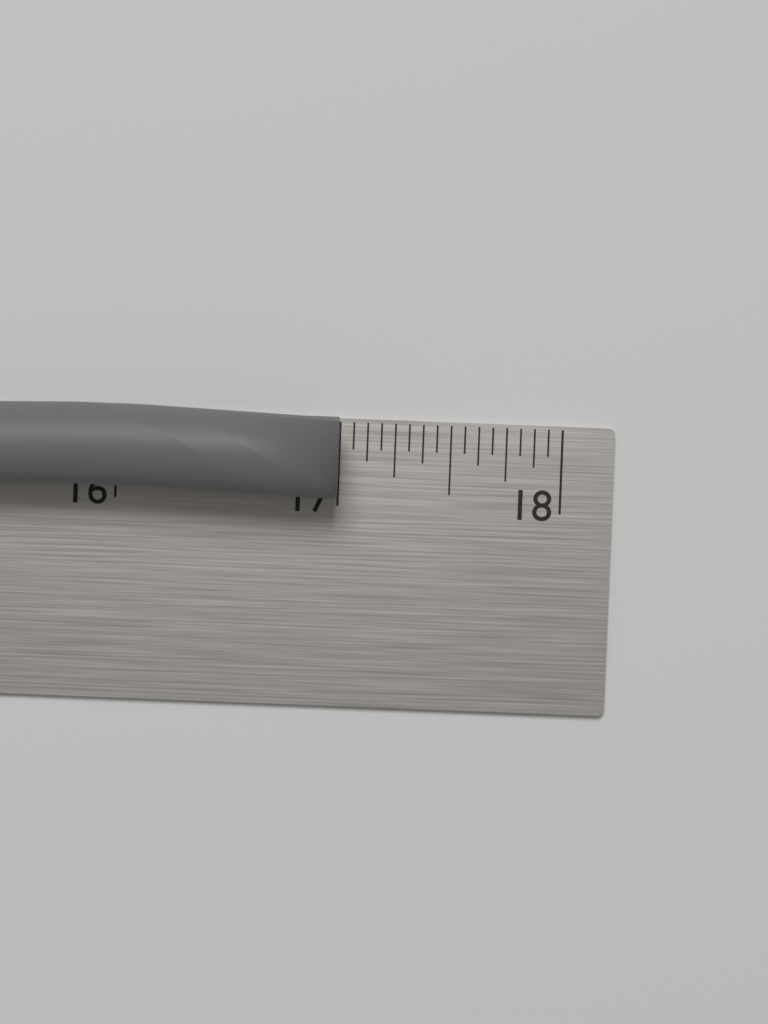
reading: 17.0000 in
